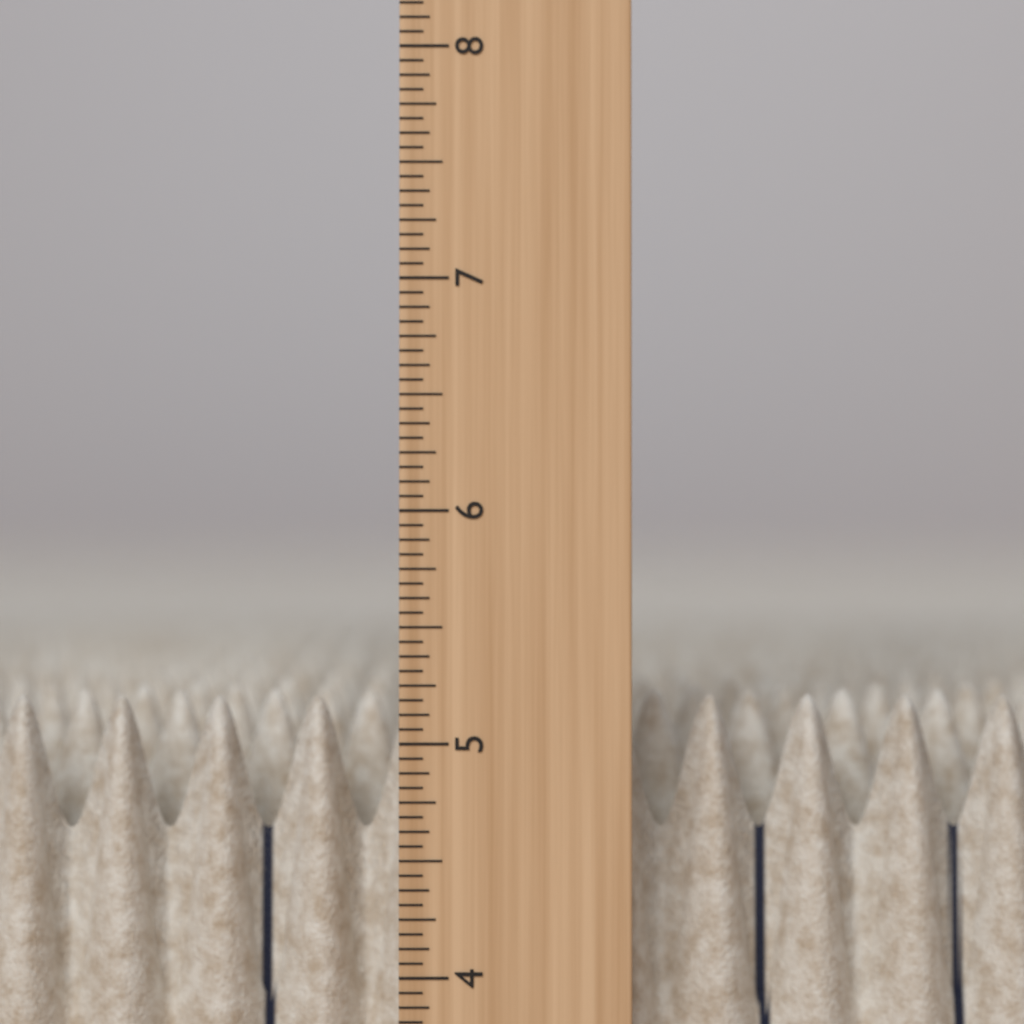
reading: 5.1875 in
